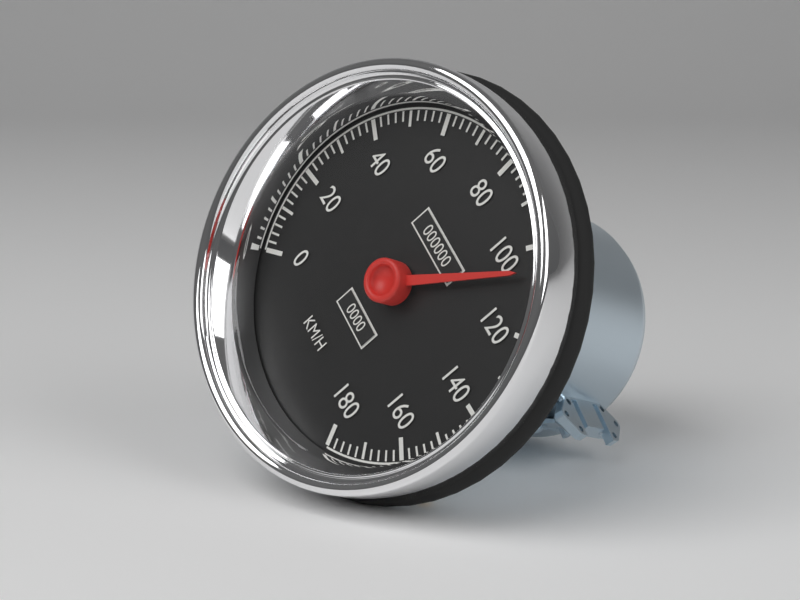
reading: 106 km/h
